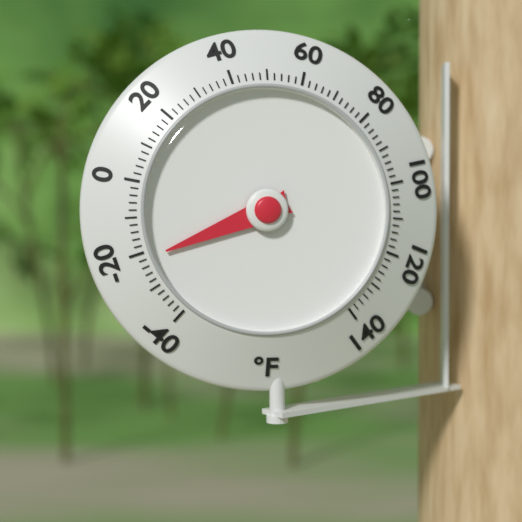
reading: -22 °F
